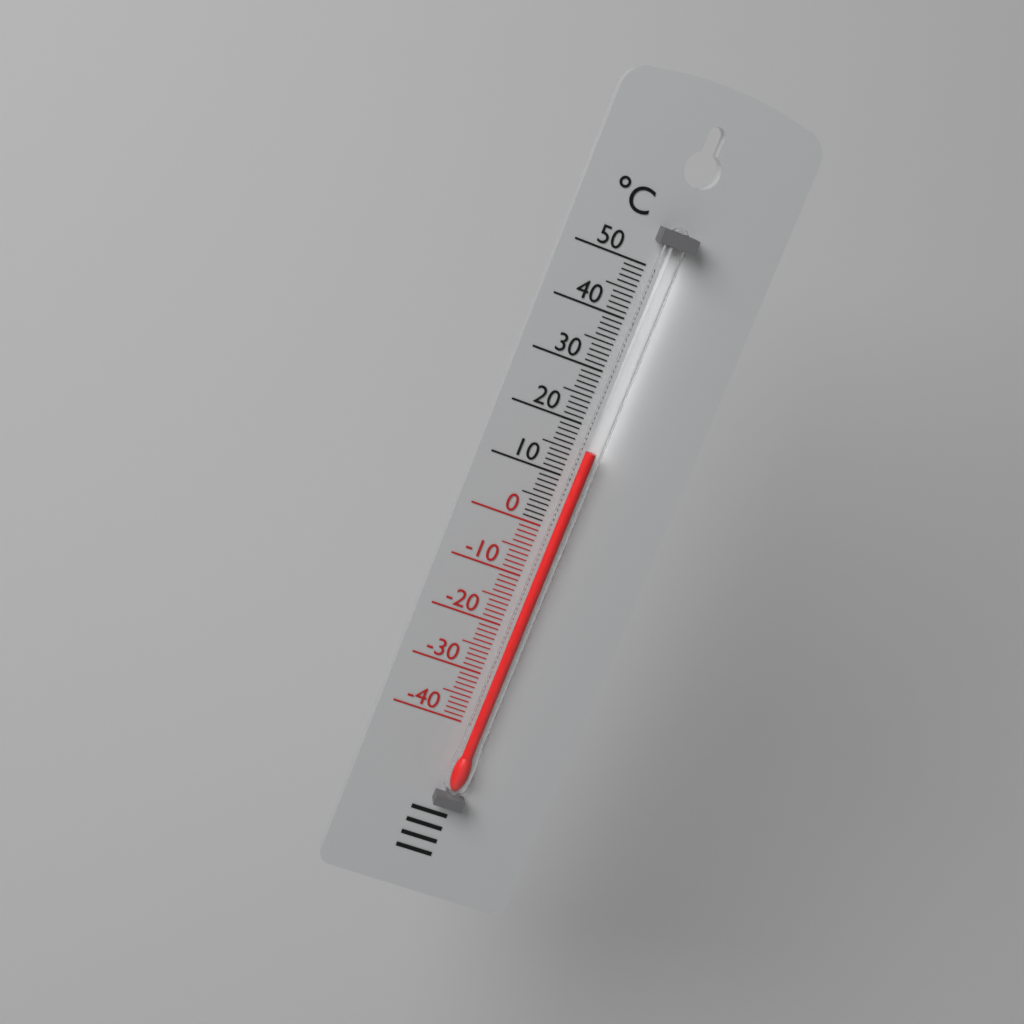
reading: 16 °C
